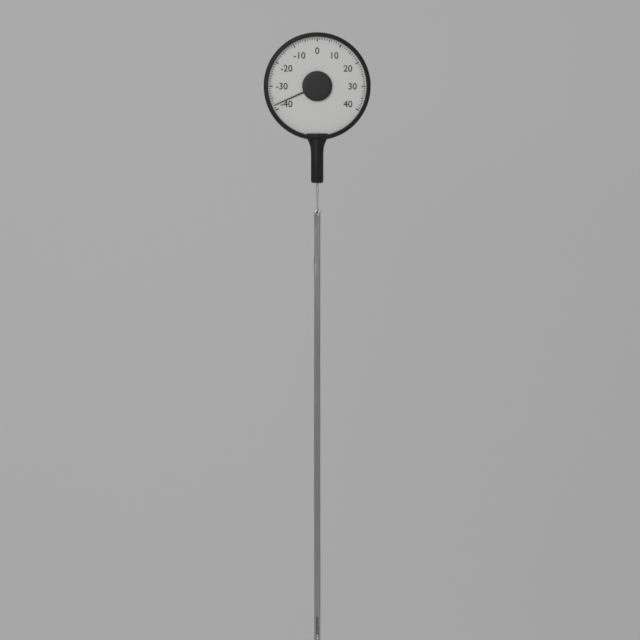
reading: -38 (no unit)
